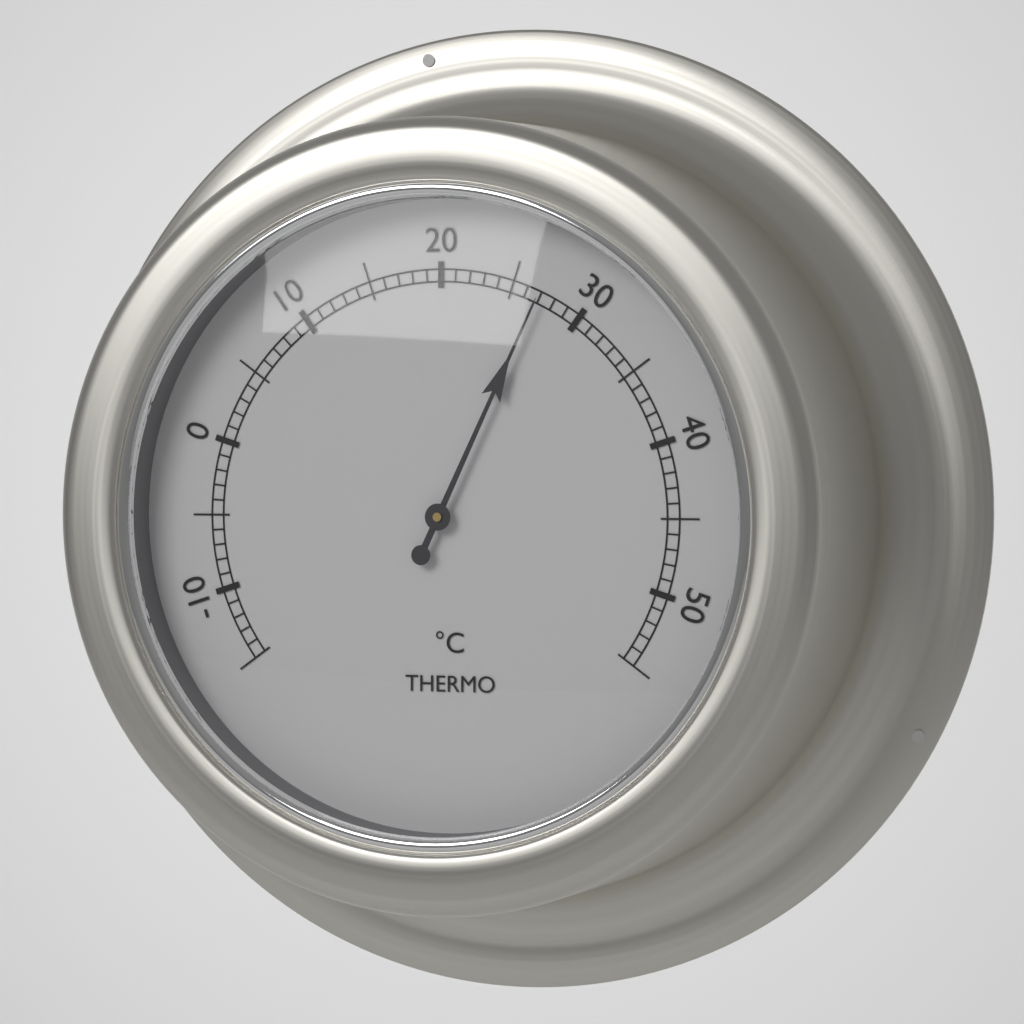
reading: 27 °C
